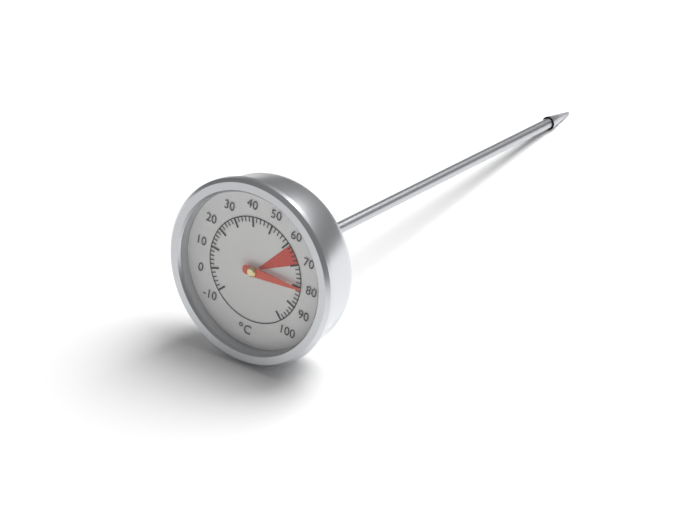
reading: 80 °C
